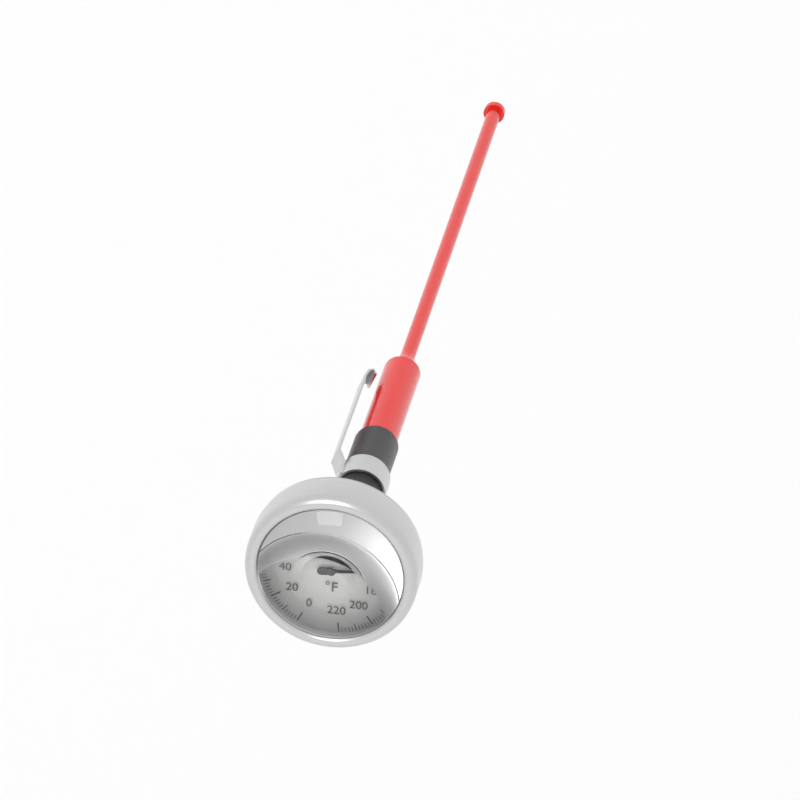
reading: 160 °F
